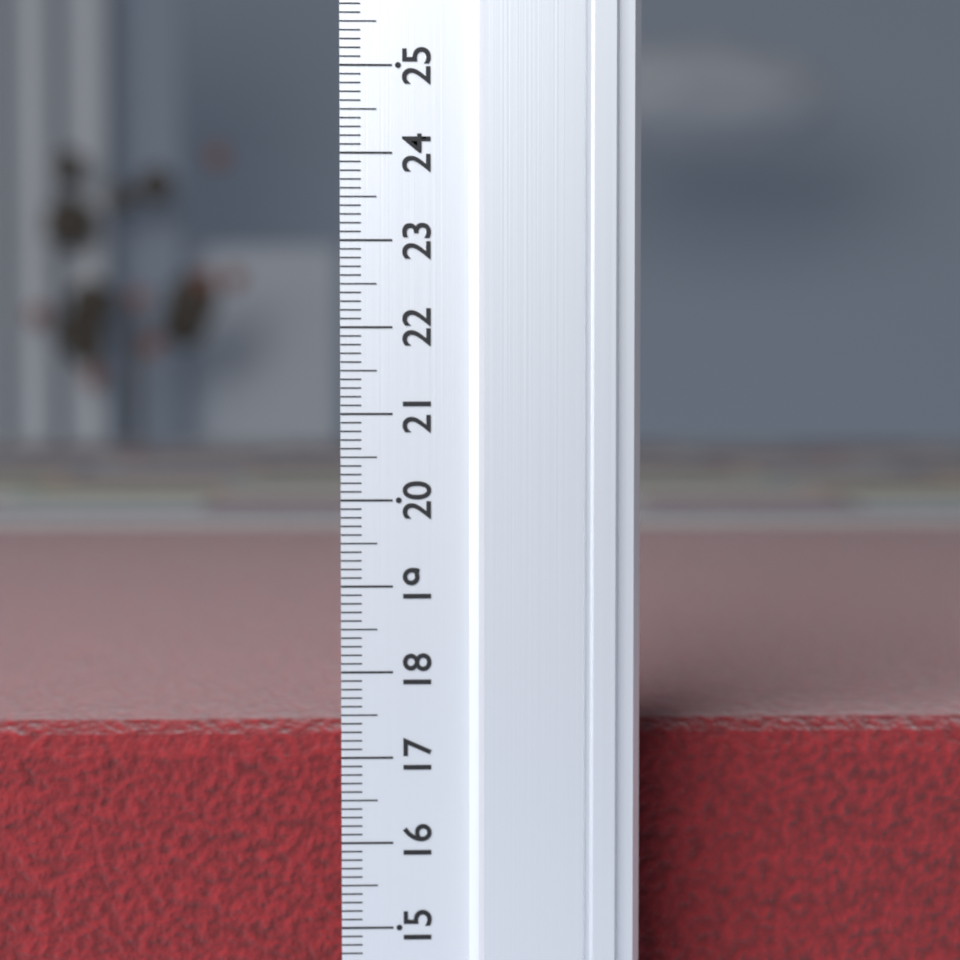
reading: 17.2 (no unit)
